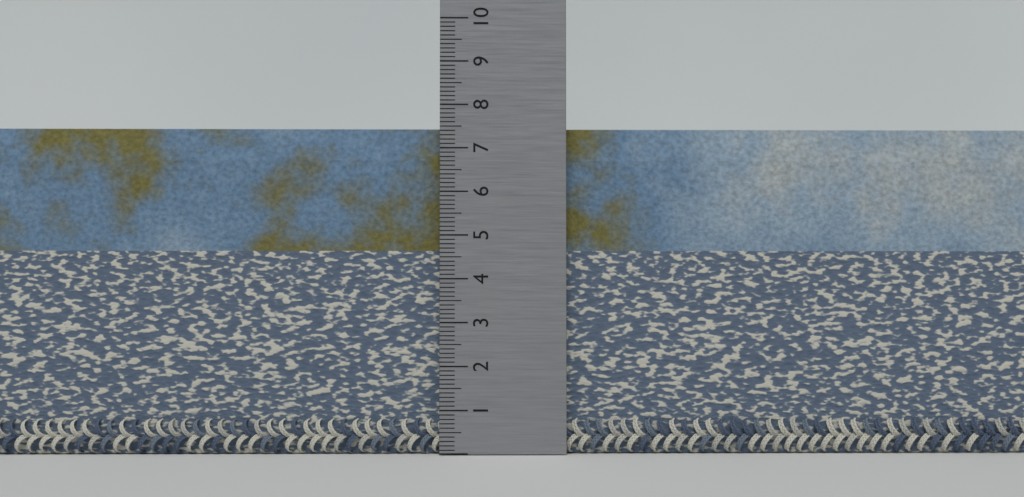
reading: 7.5 (no unit)
